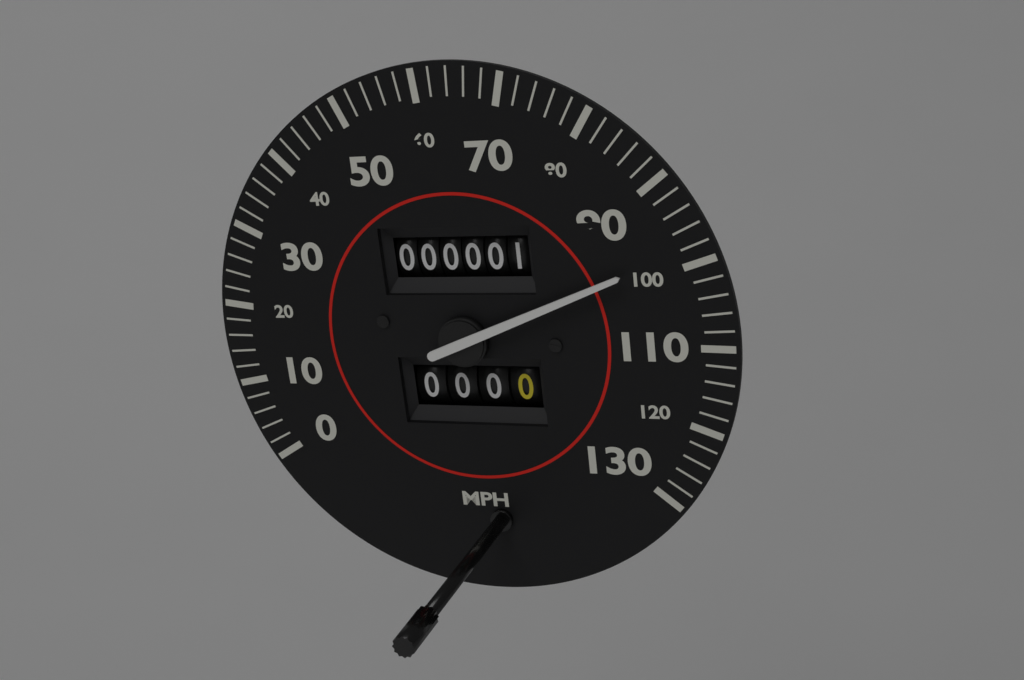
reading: 98 mph
